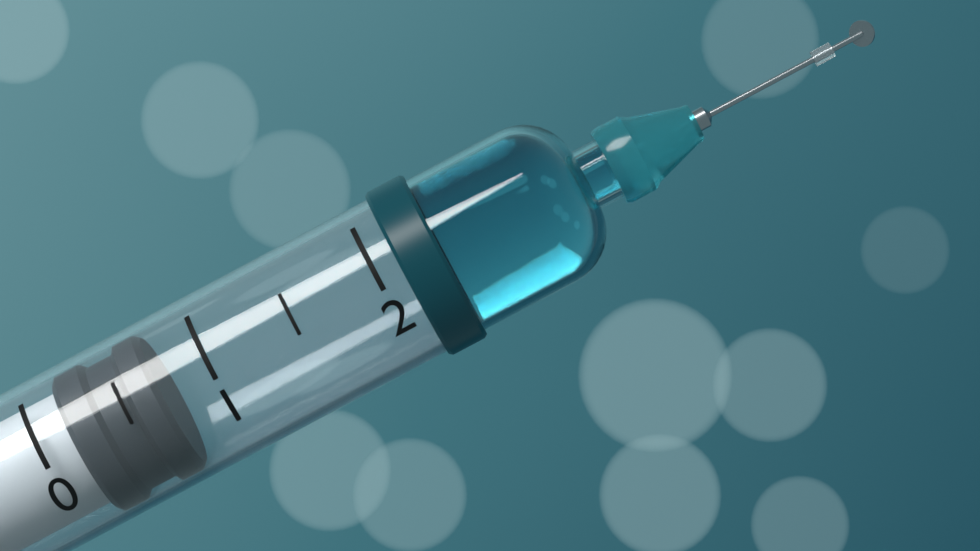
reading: 0.7 (no unit)
